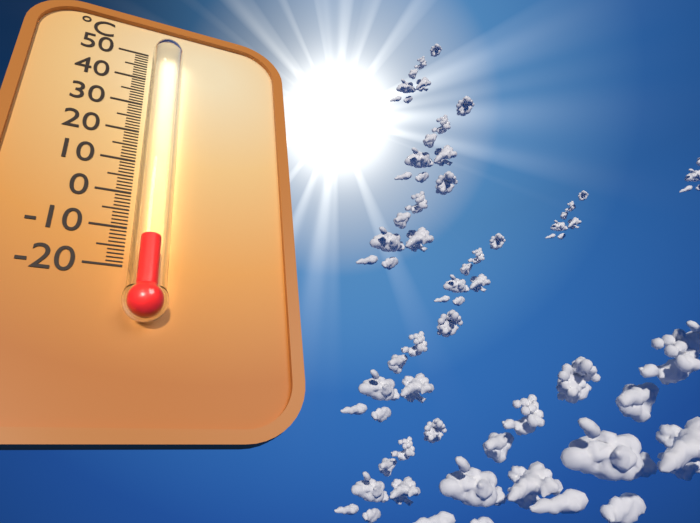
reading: -15 °C
